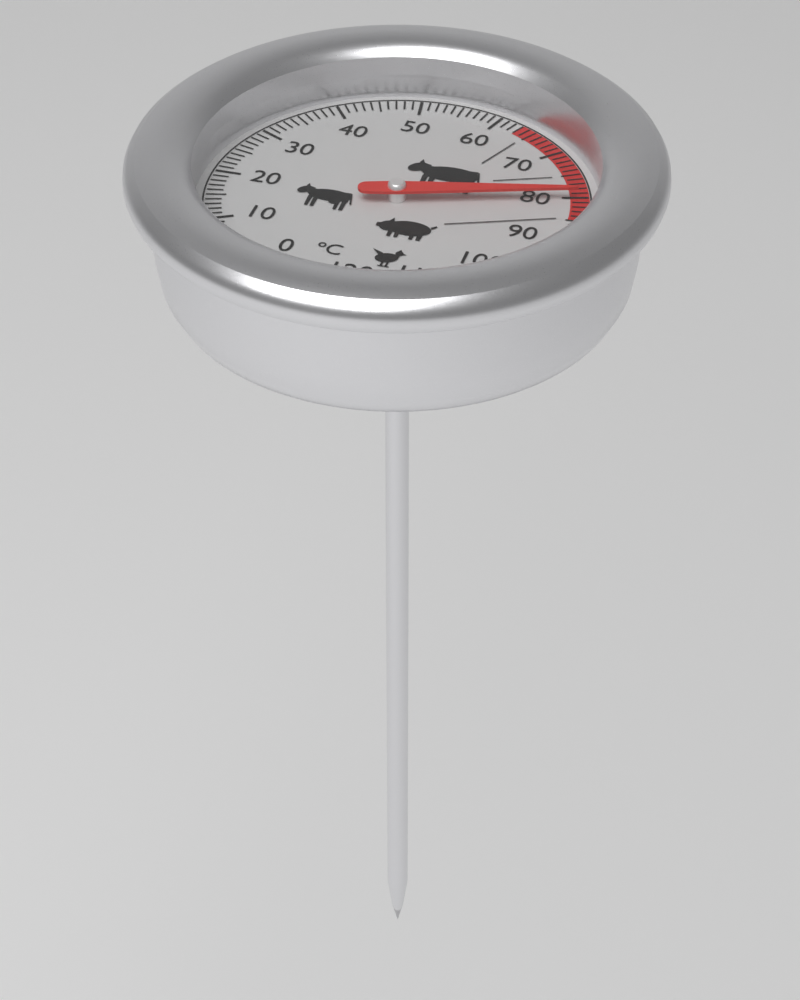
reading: 80 °C
